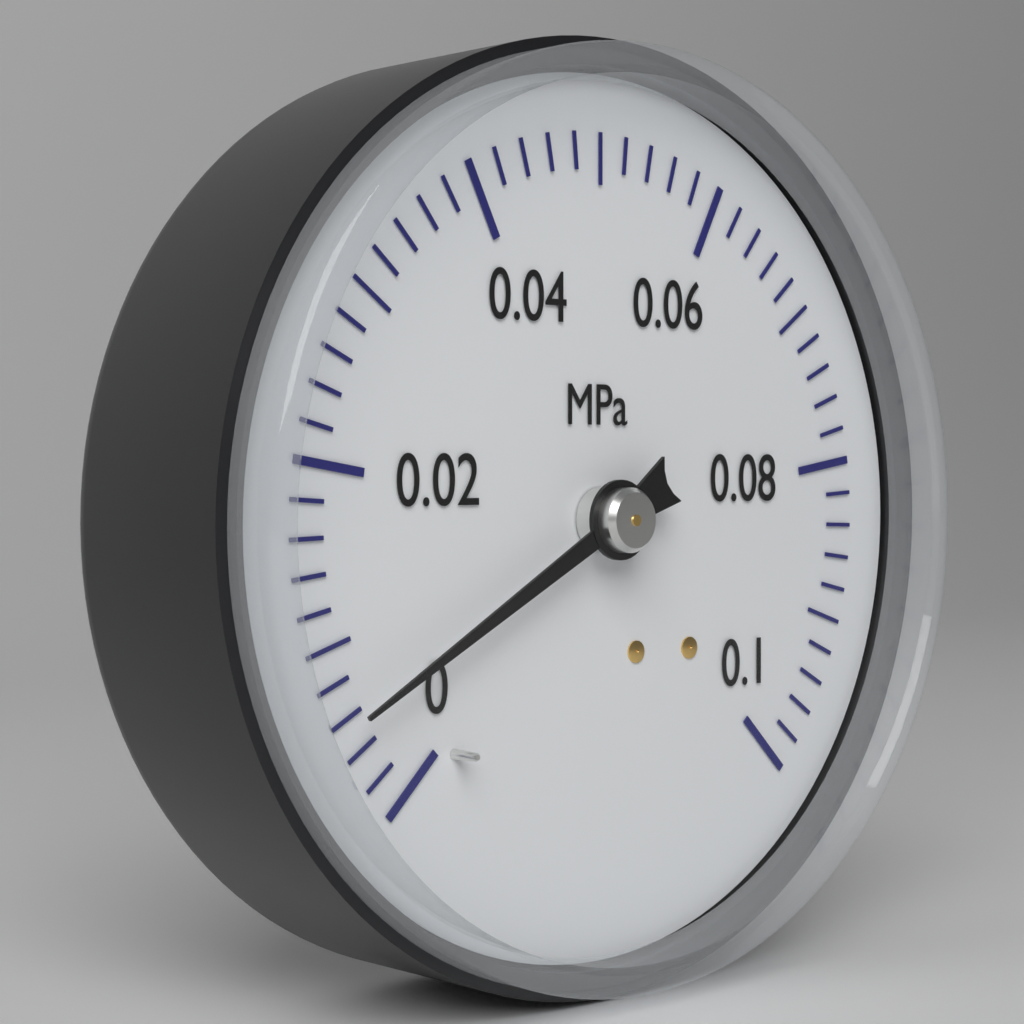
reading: 0.006 MPa
